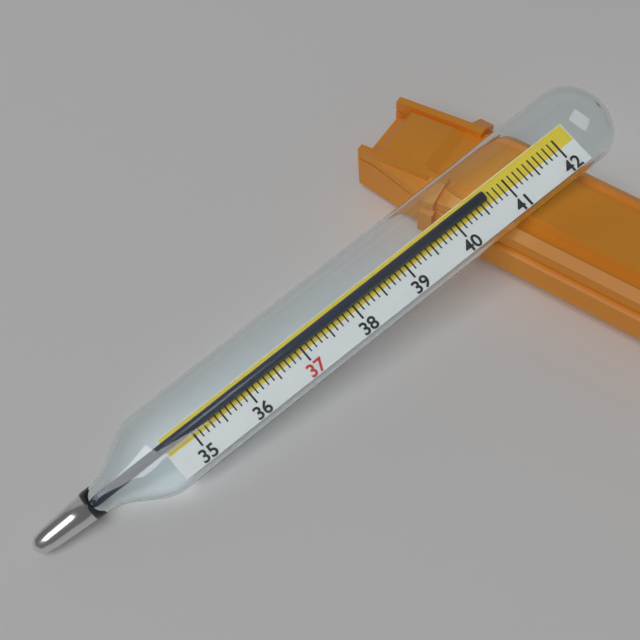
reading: 40.6 (no unit)
